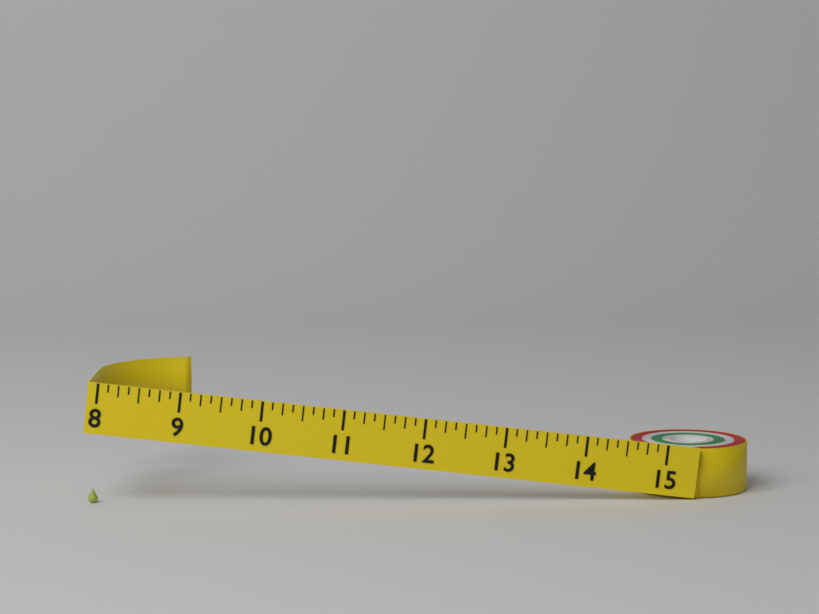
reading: 8.125 (no unit)
